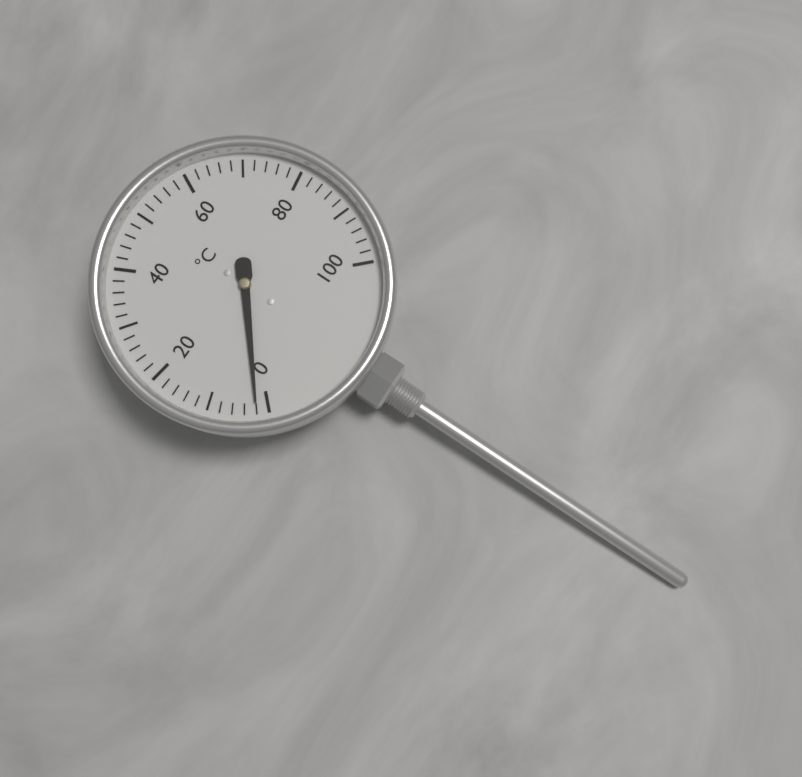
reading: 2 °C
